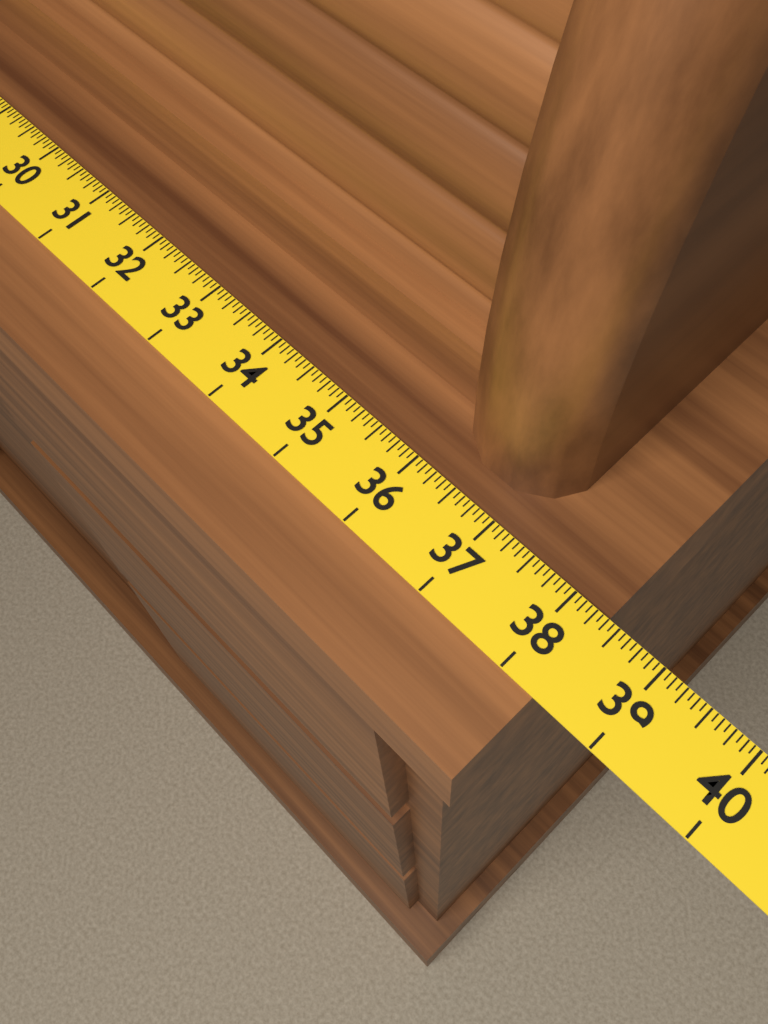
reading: 38.3750 (no unit)
